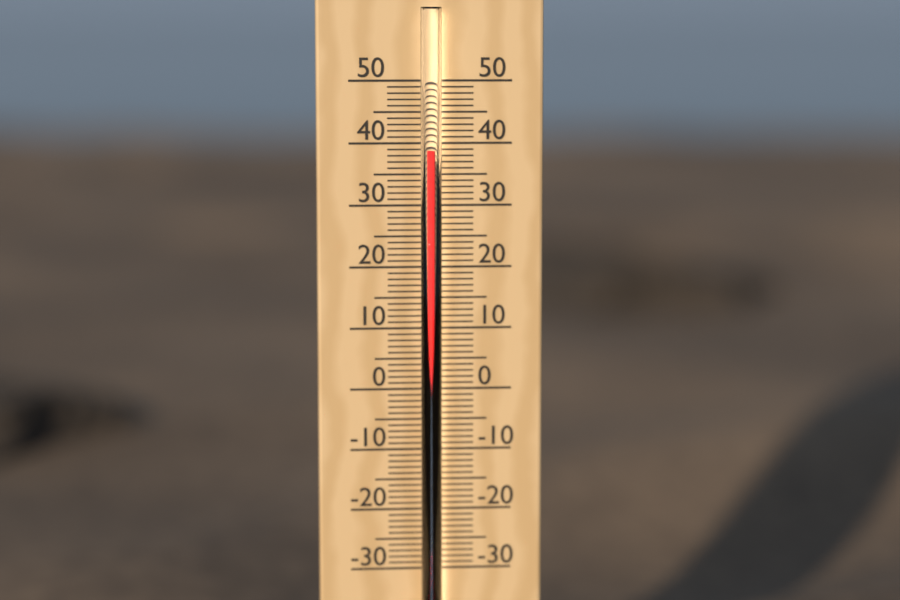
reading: 39 °C
